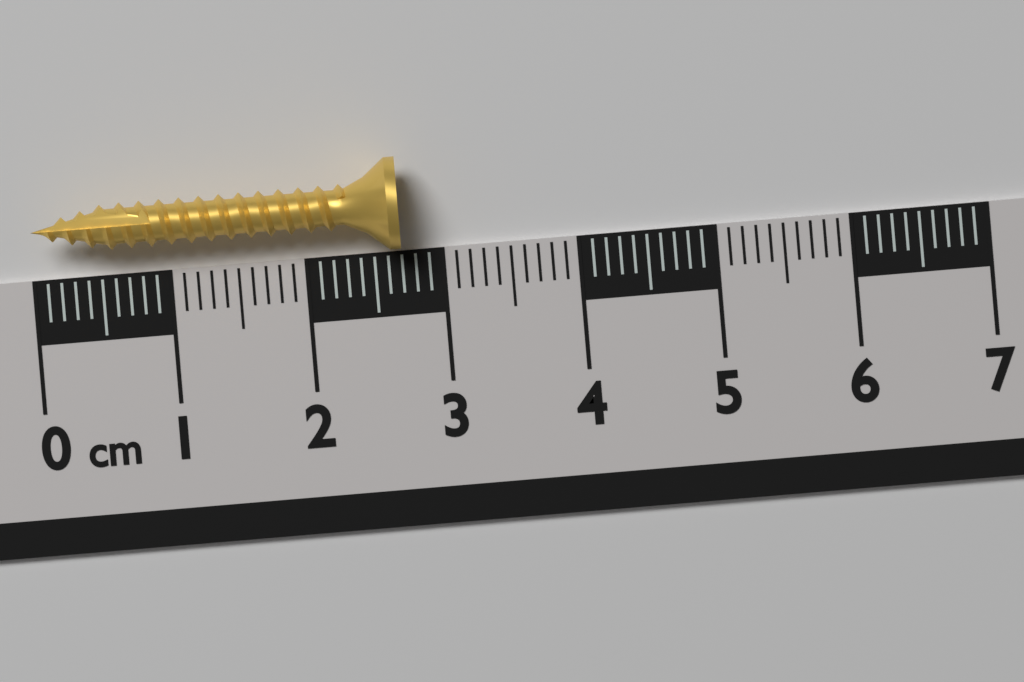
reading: 2.7 cm
